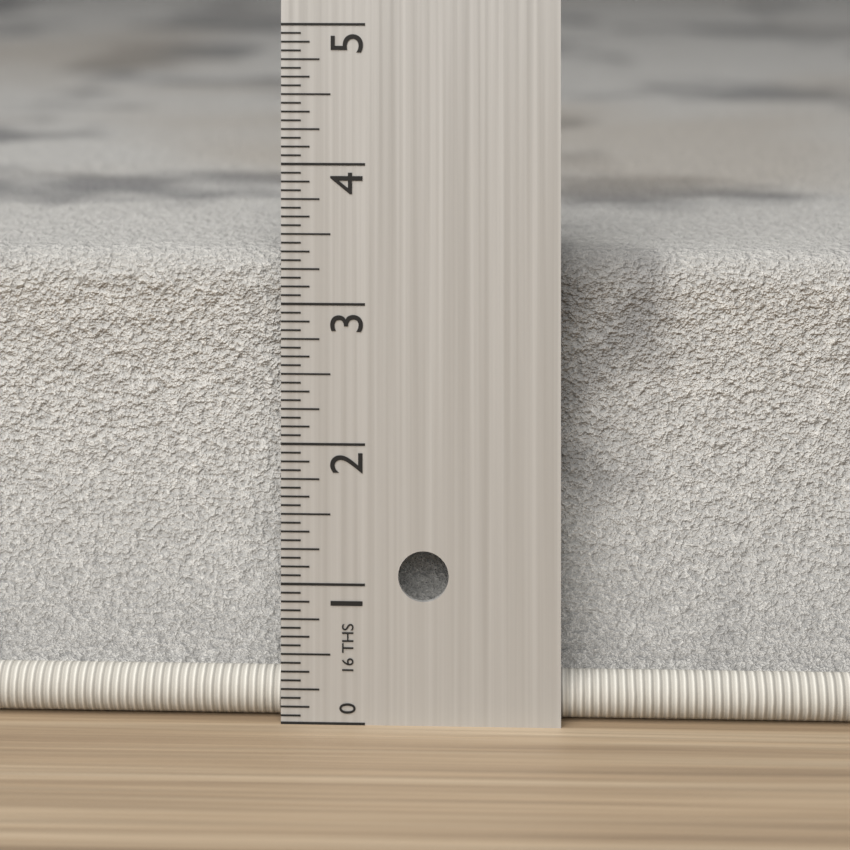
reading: 3.3125 in
